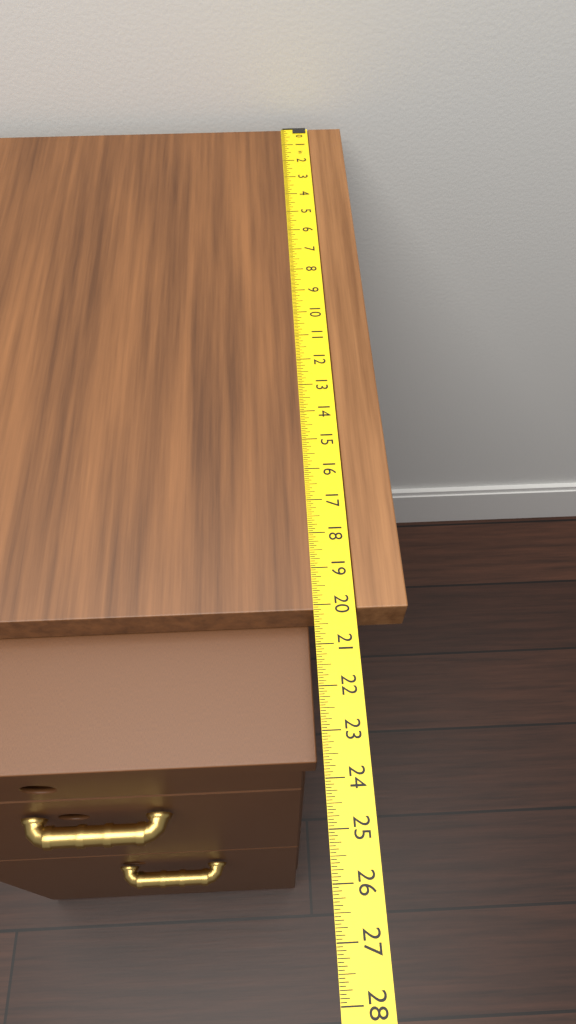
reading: 20.1250 in
